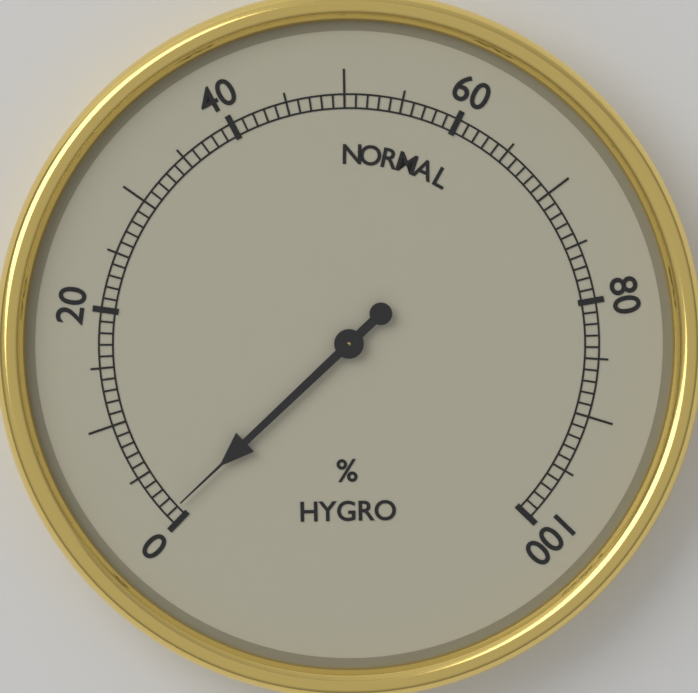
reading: 1 %
